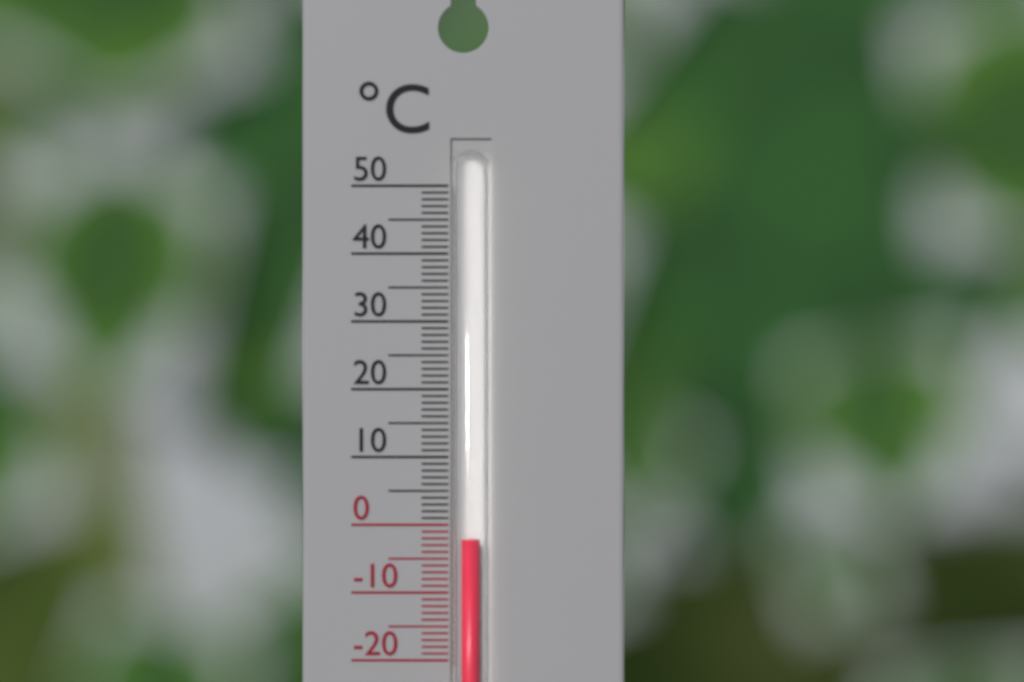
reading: -2 °C
